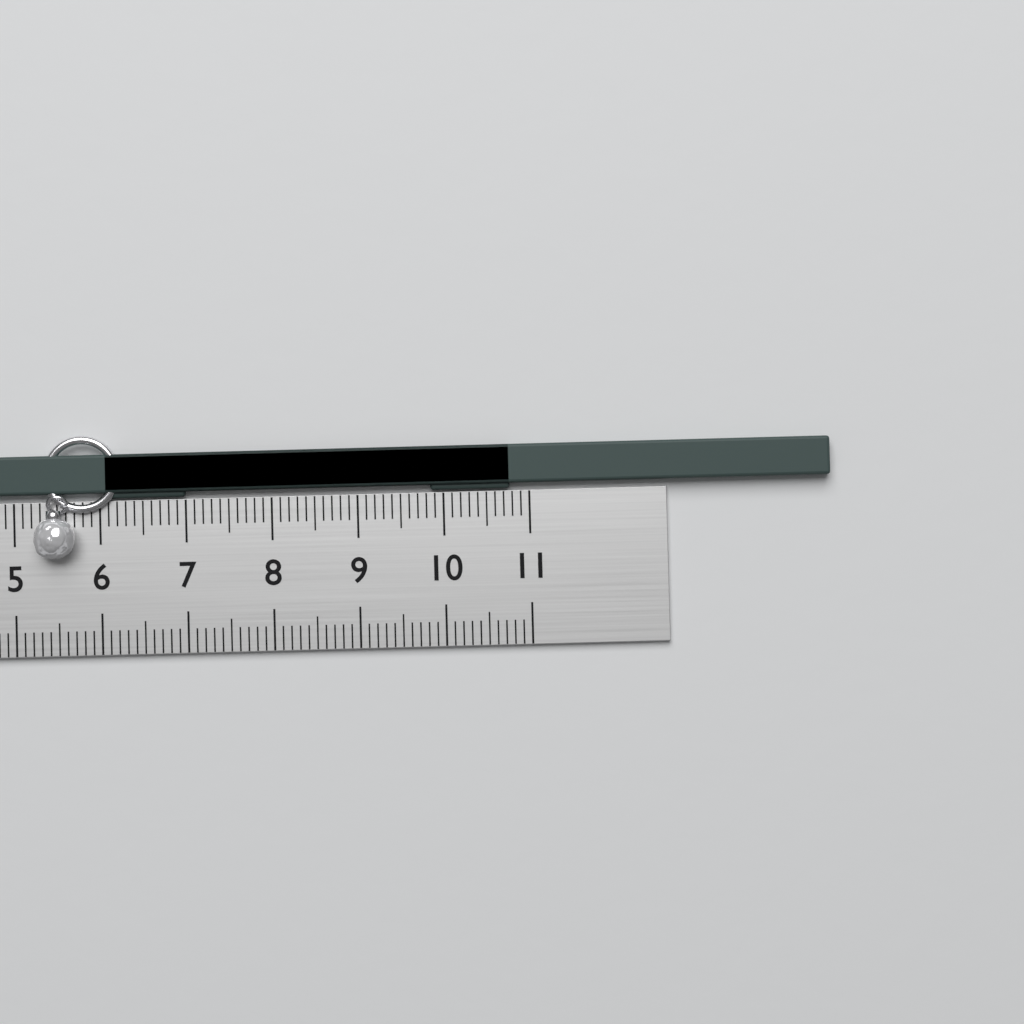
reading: 10.8 cm
